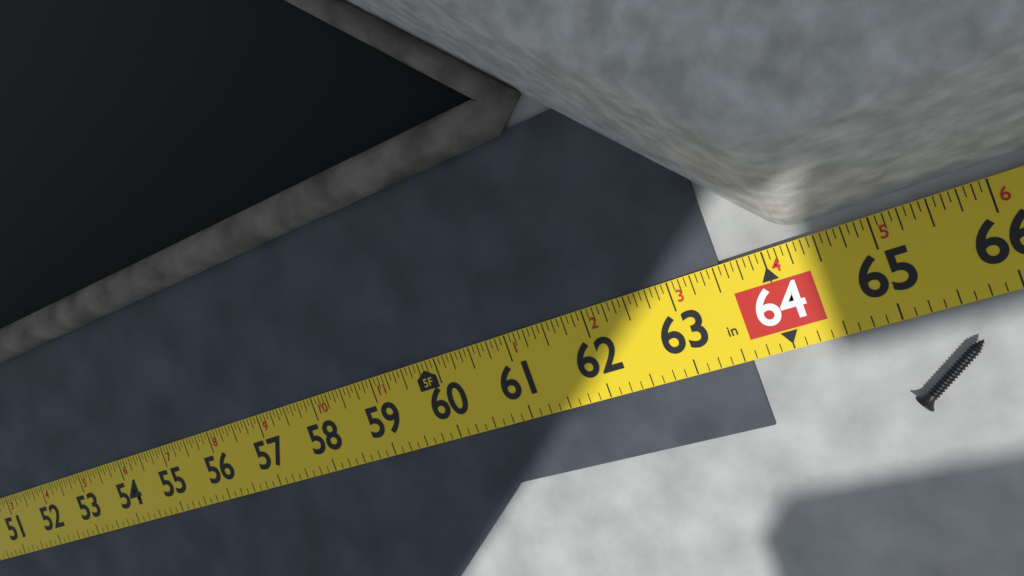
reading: 63.5625 in
